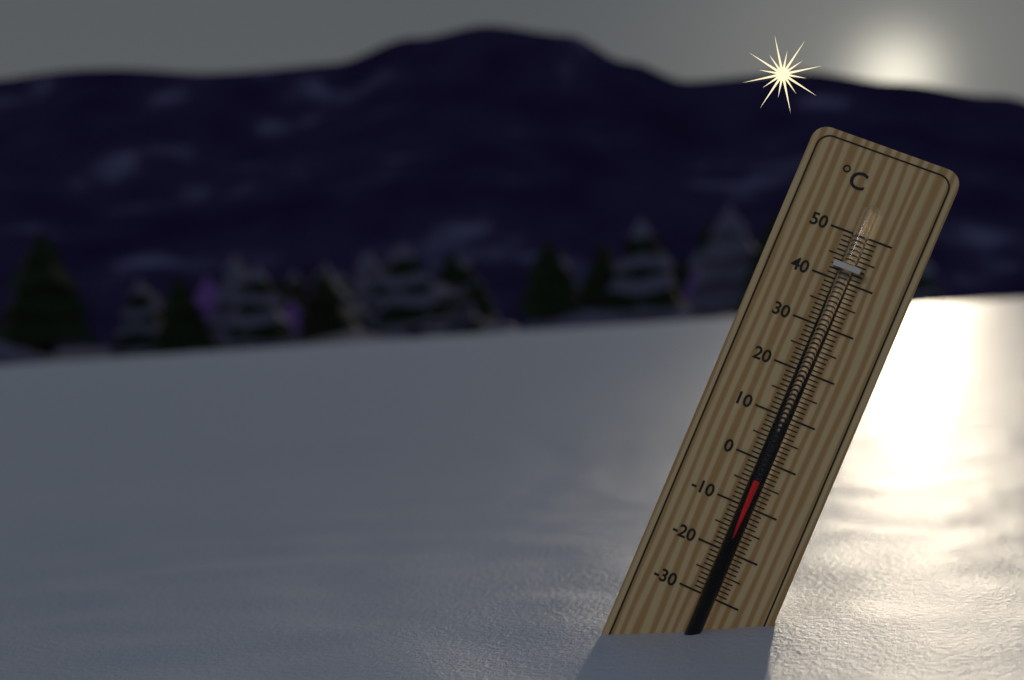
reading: -4 °C
